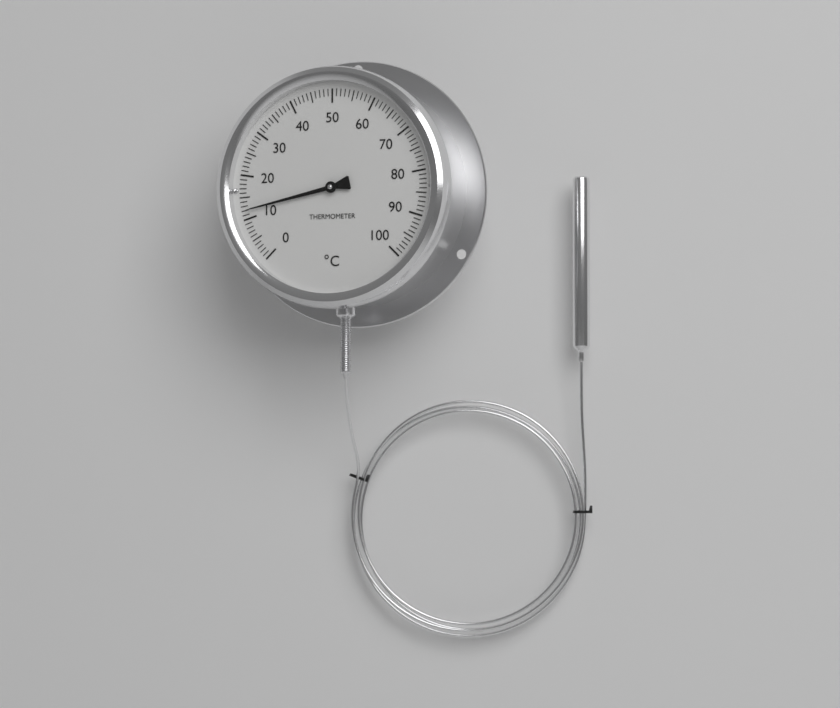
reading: 12 °C
